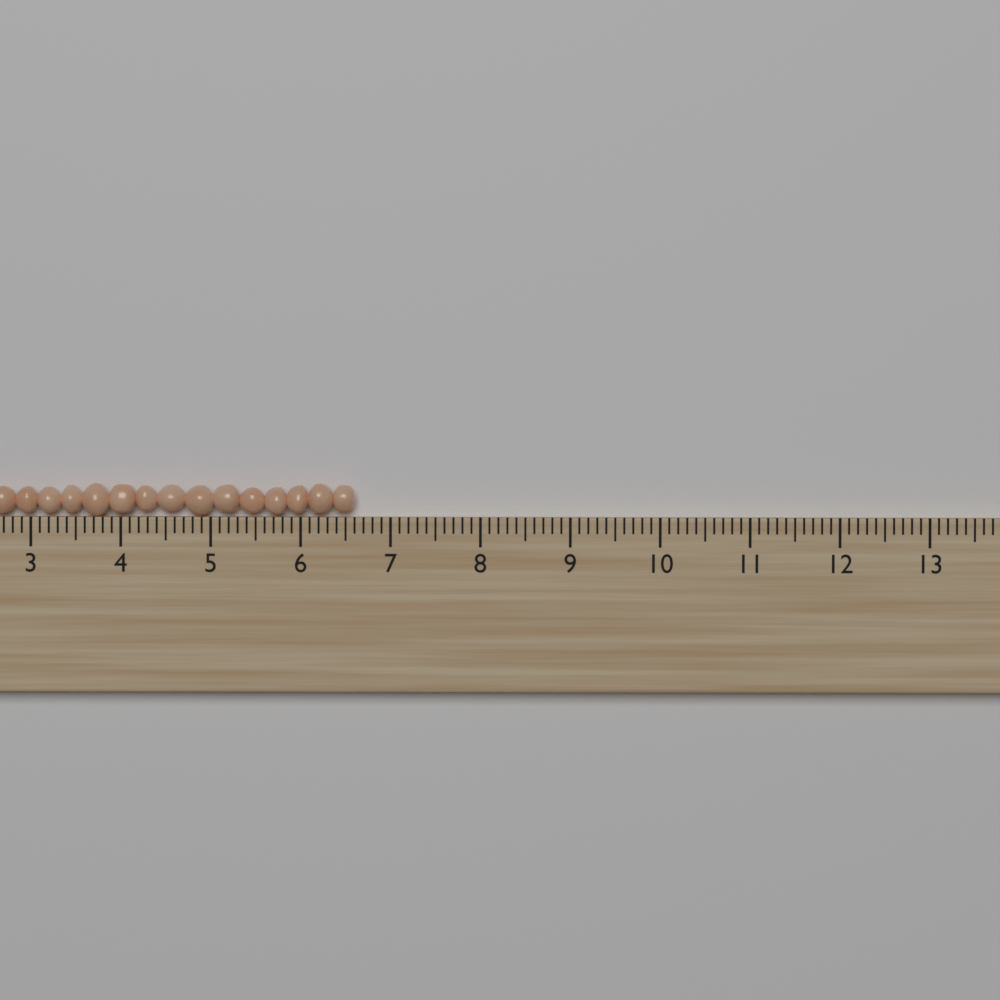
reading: 6.6 (no unit)
